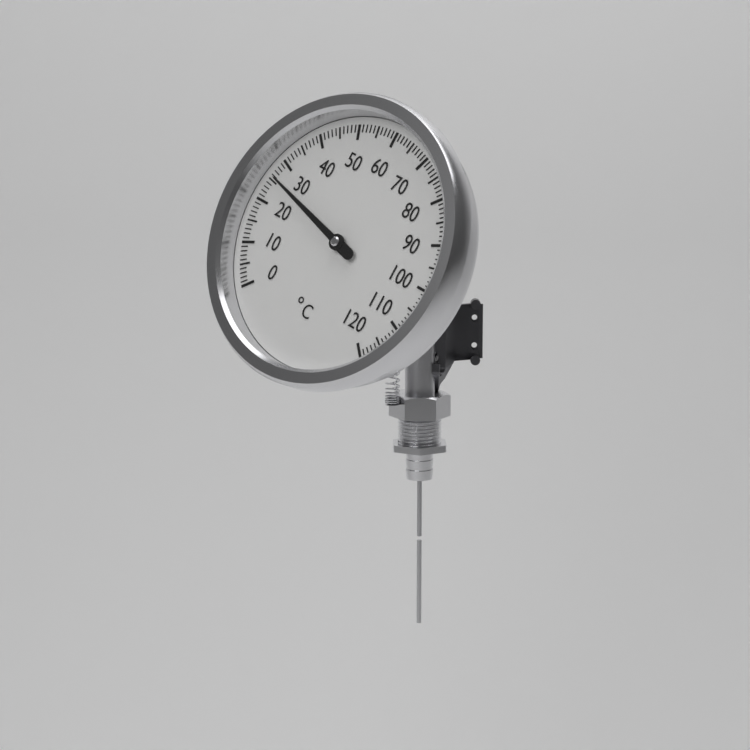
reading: 26 °C
